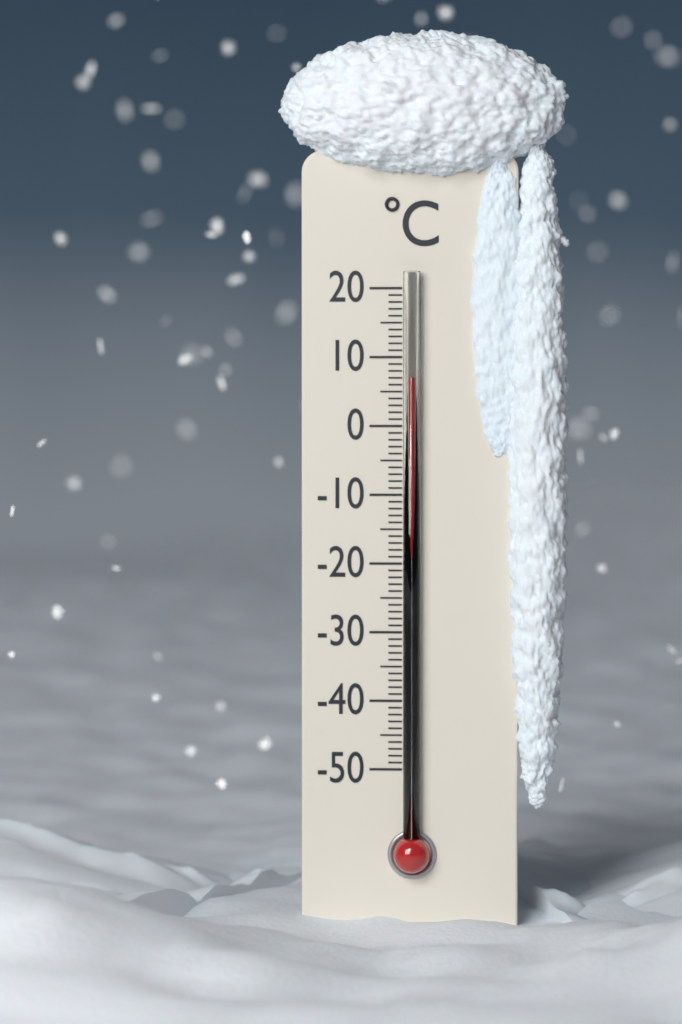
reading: 7 °C
